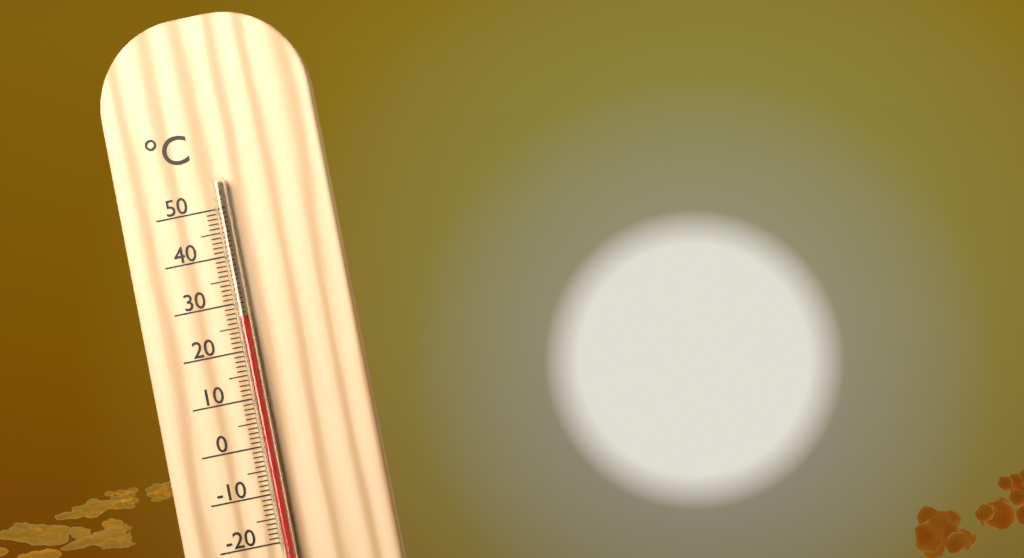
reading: 27 °C
